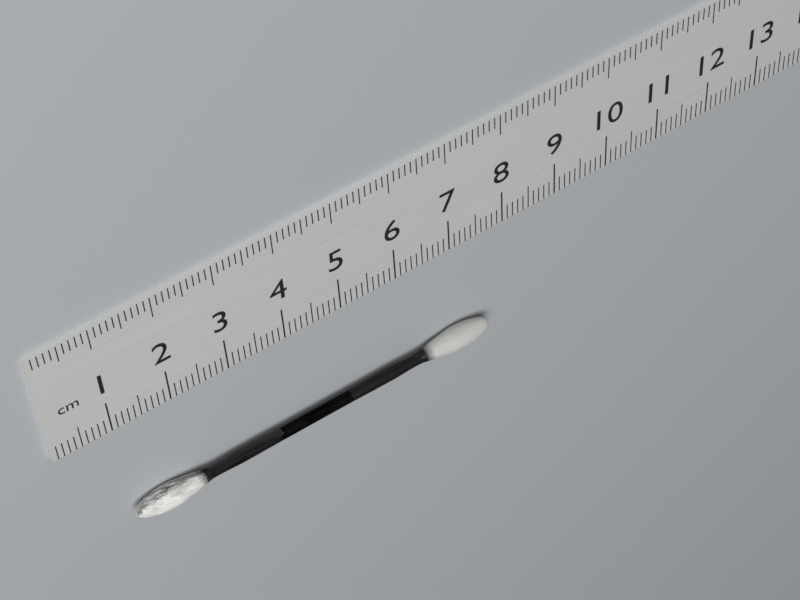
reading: 7.6 cm
